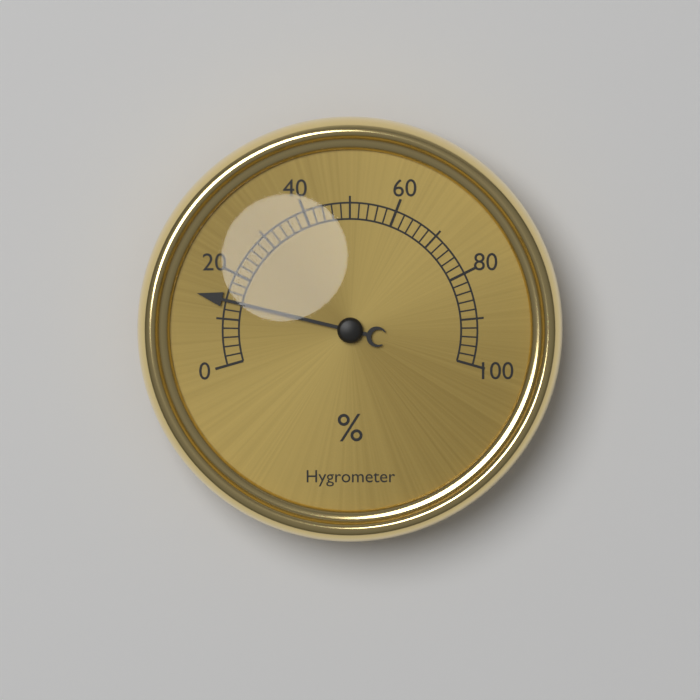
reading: 14 %
